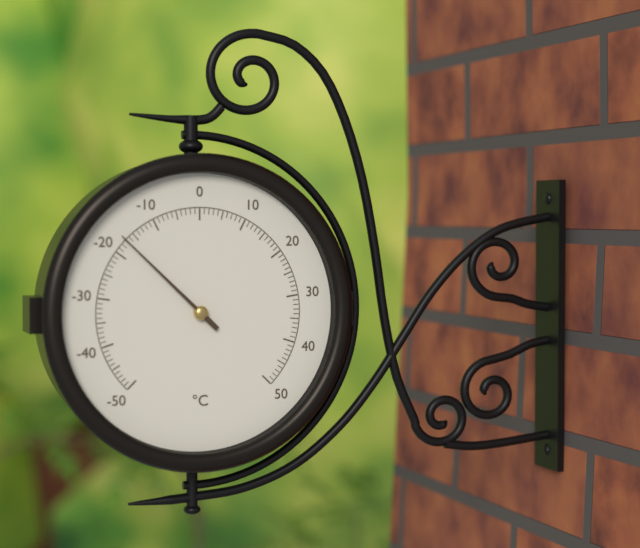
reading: -17 °C
